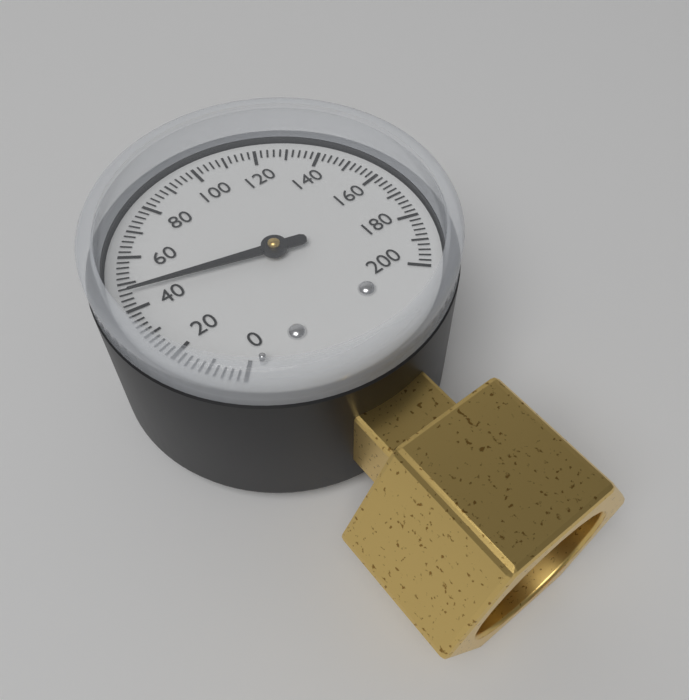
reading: 46 (no unit)
